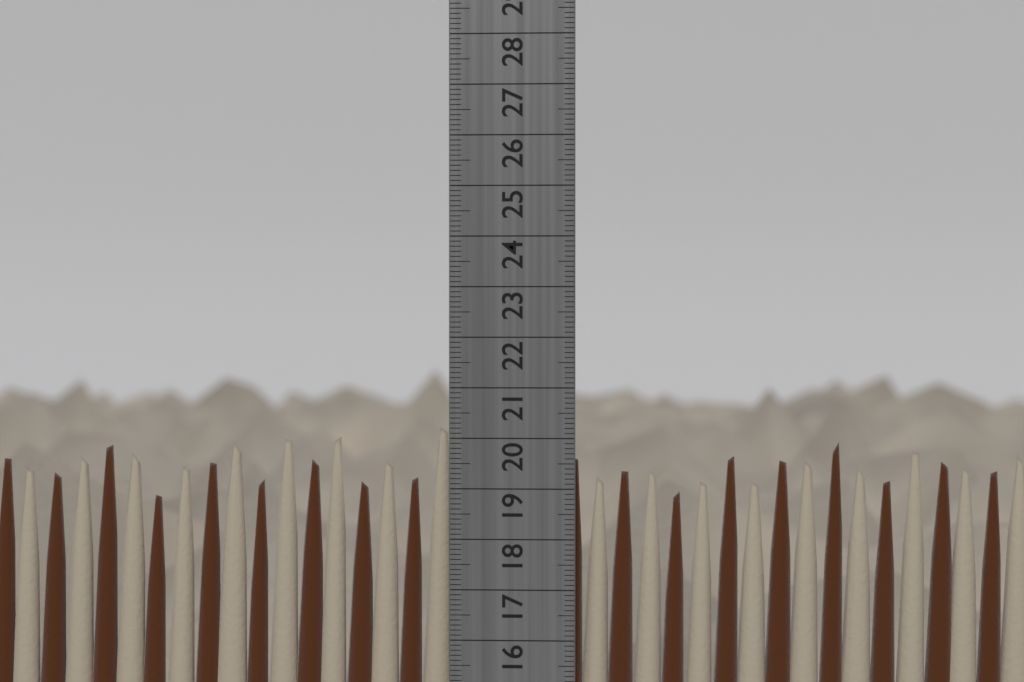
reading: 20.3 cm
